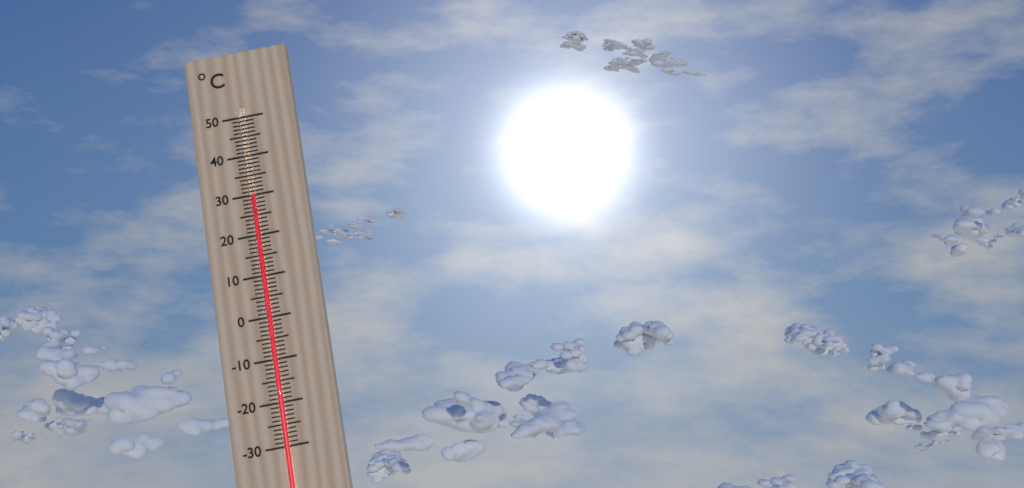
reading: 30 °C
